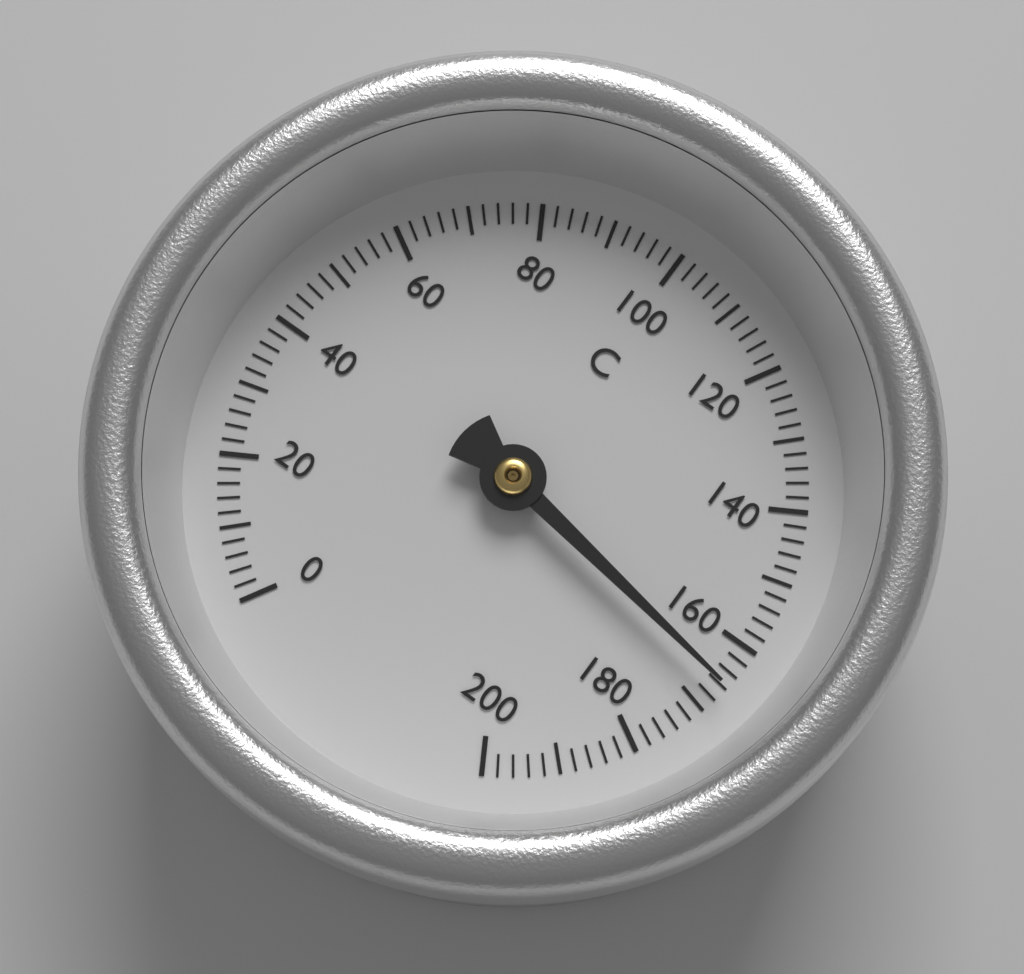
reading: 166 °C
